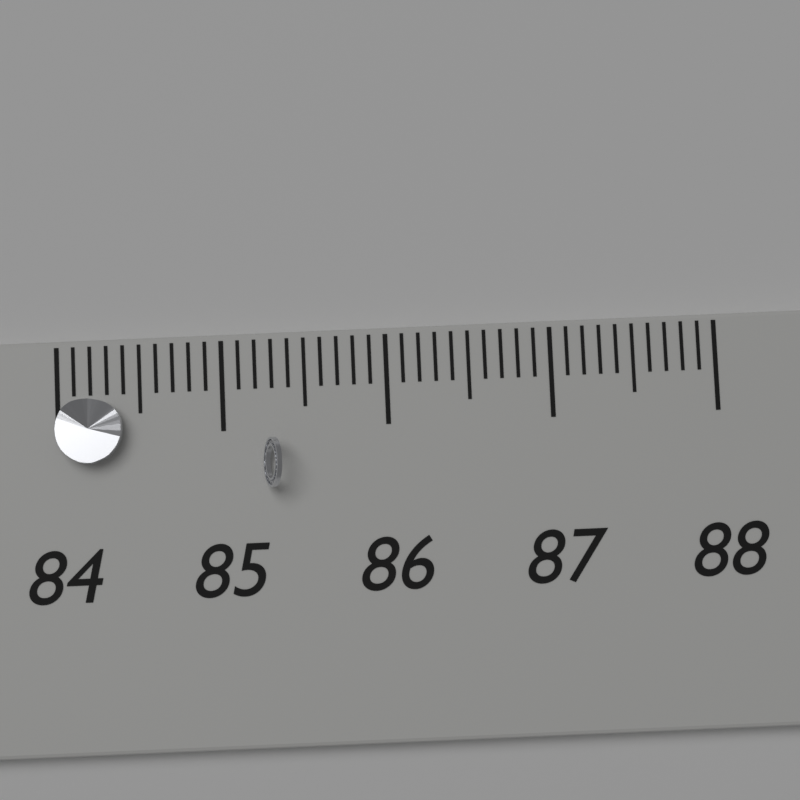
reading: 84.4 (no unit)
